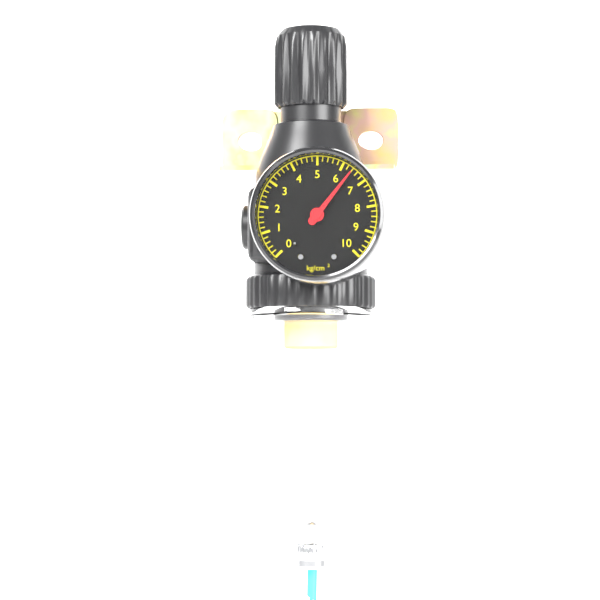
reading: 6.4 kg/cm²
